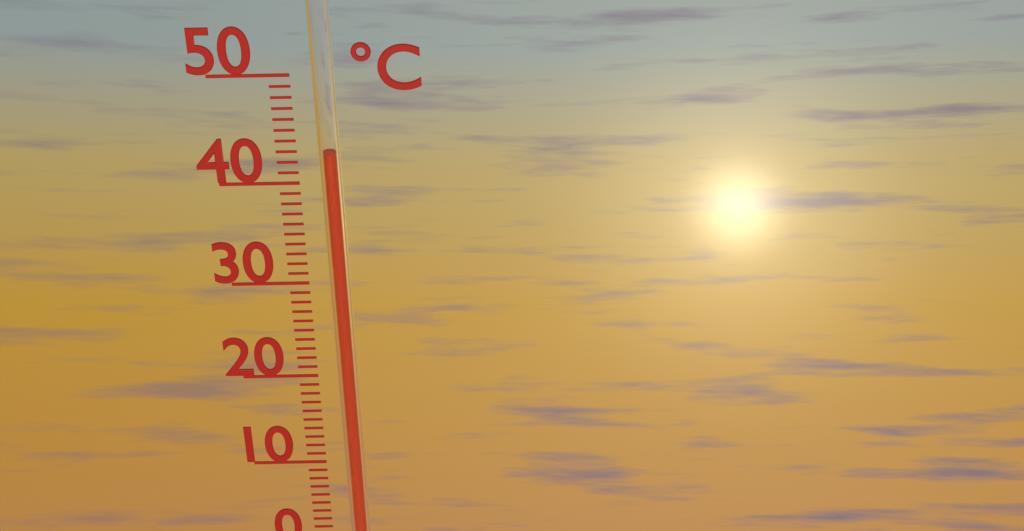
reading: 43 °C
